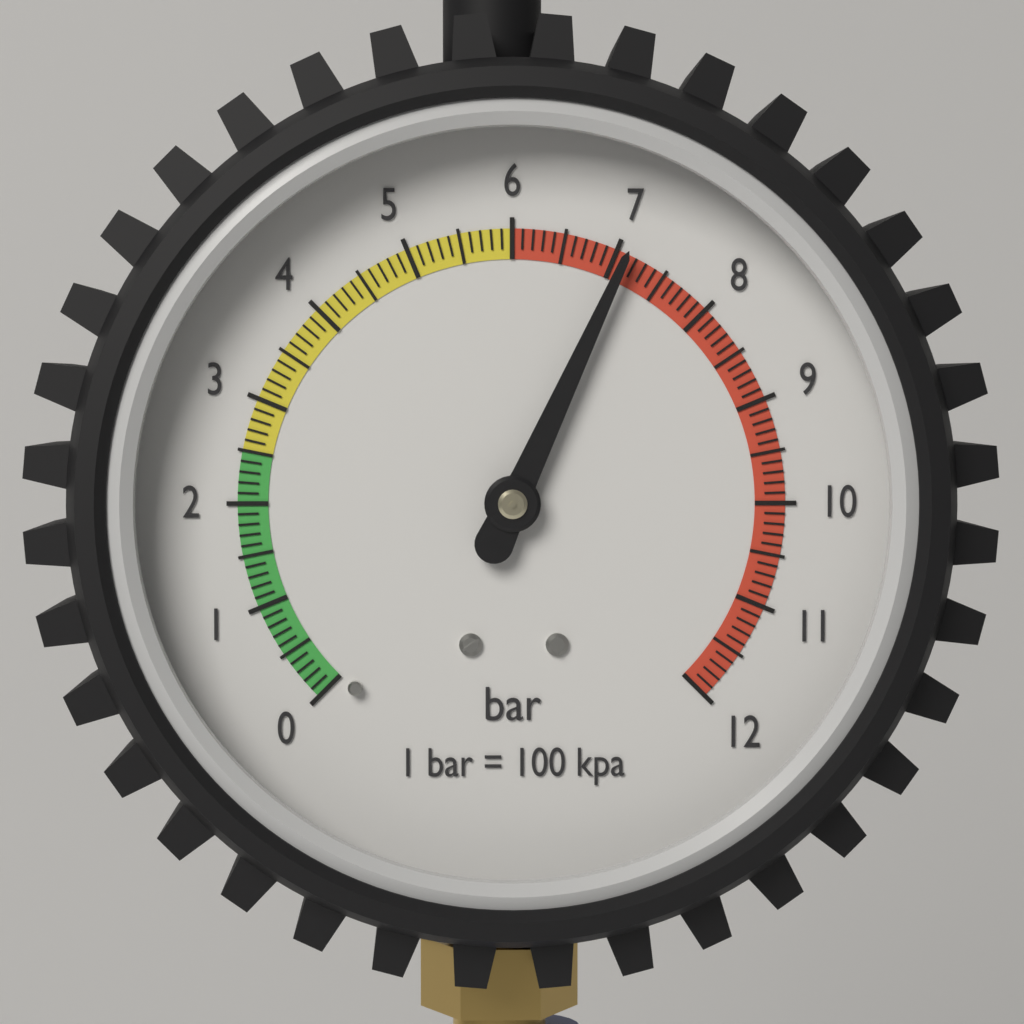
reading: 7.1 bar
